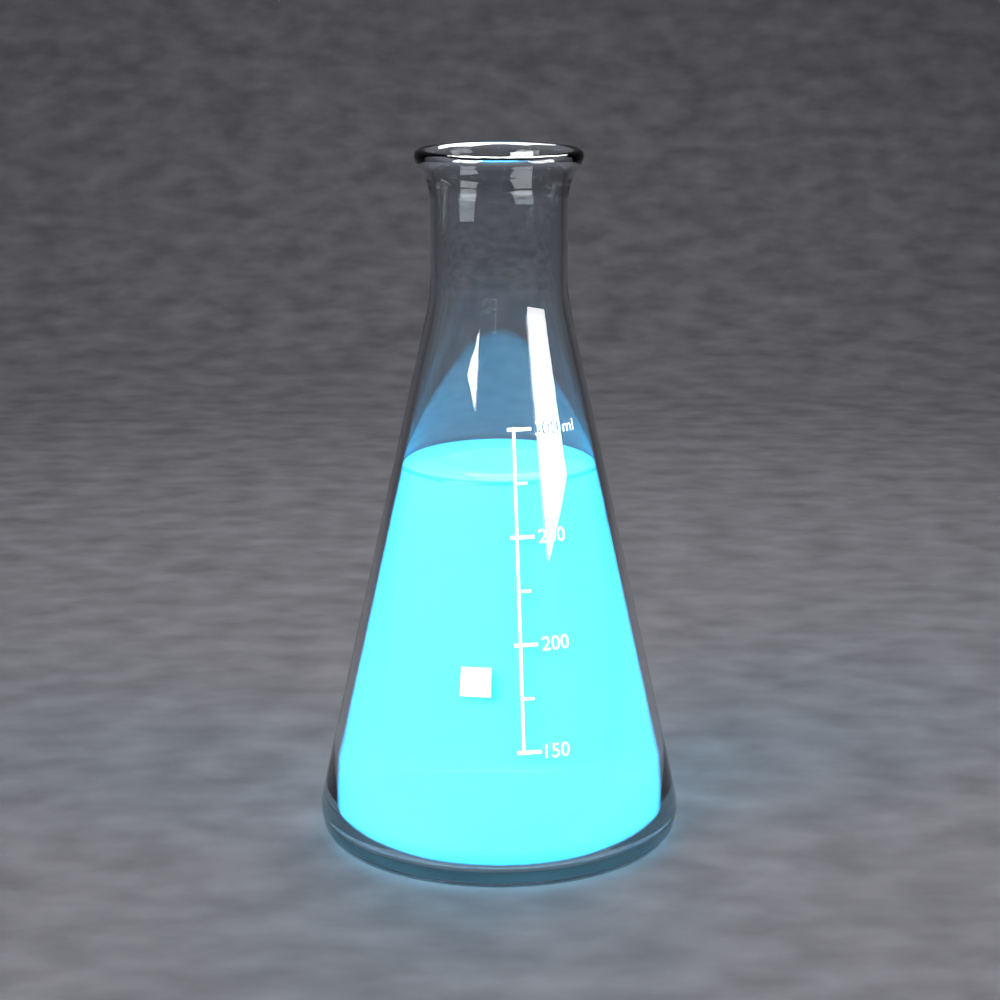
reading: 275 ml
